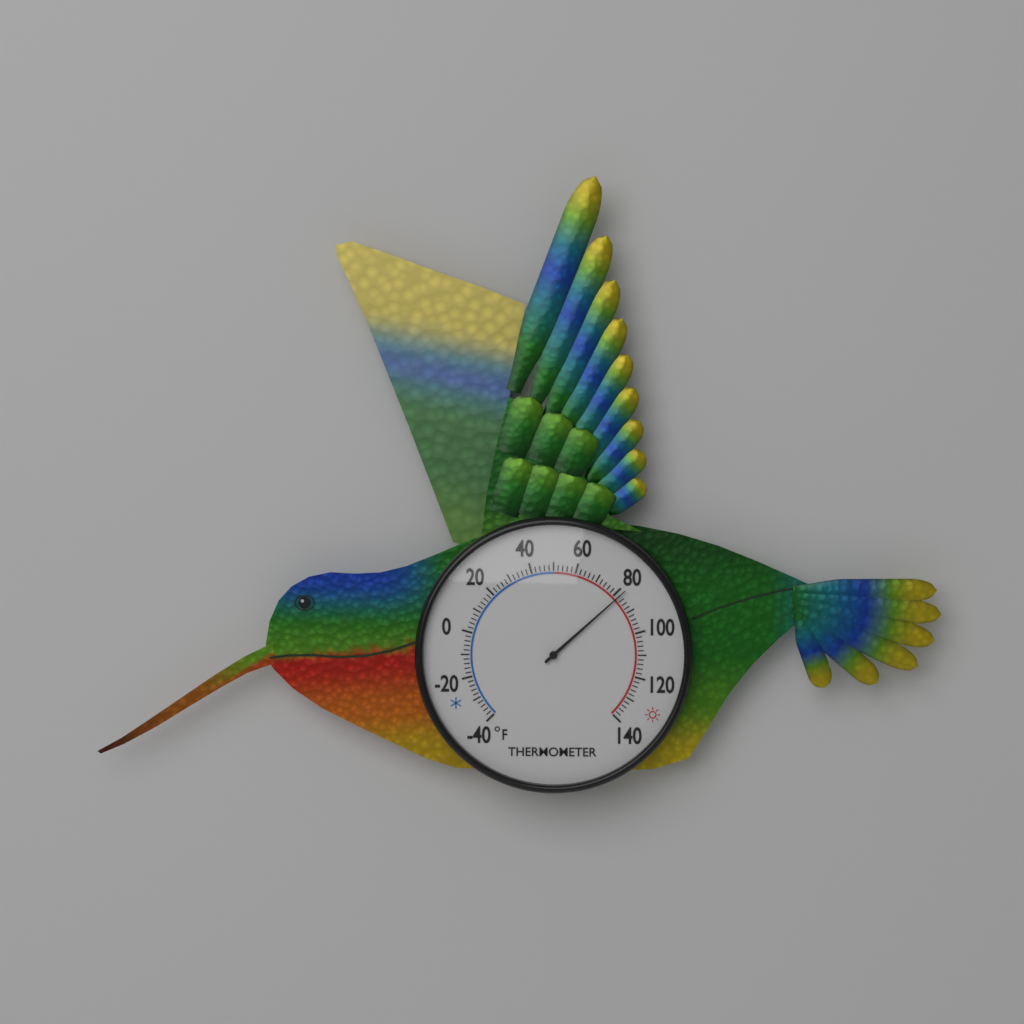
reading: 82 °F
